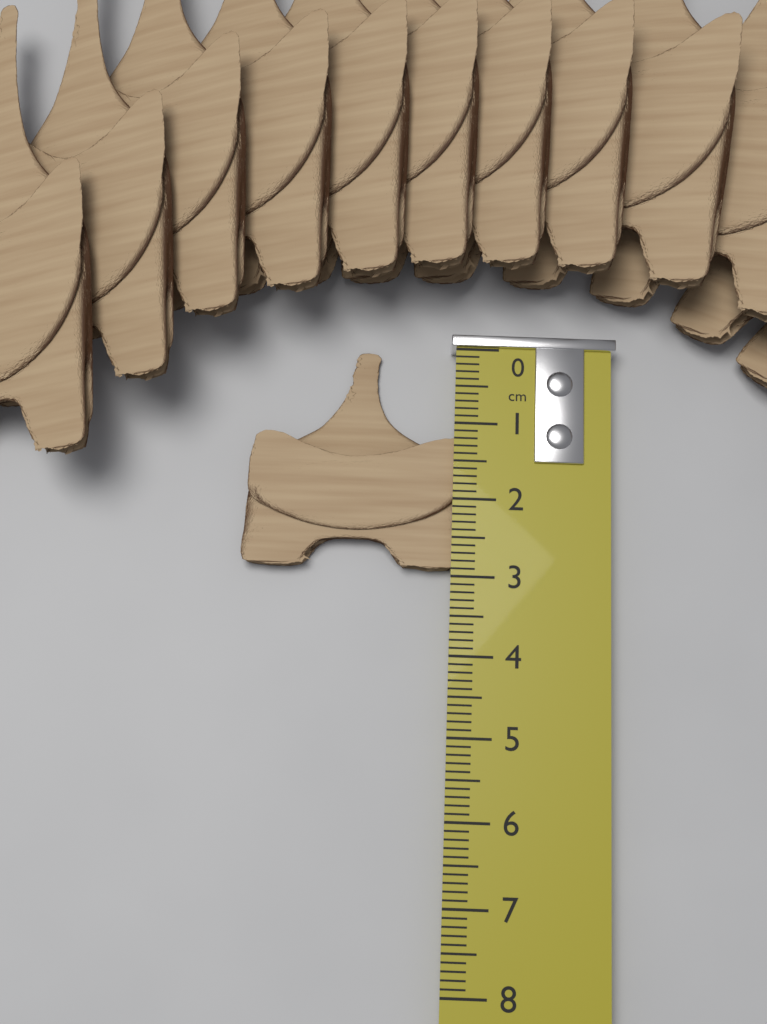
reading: 2.9 cm
